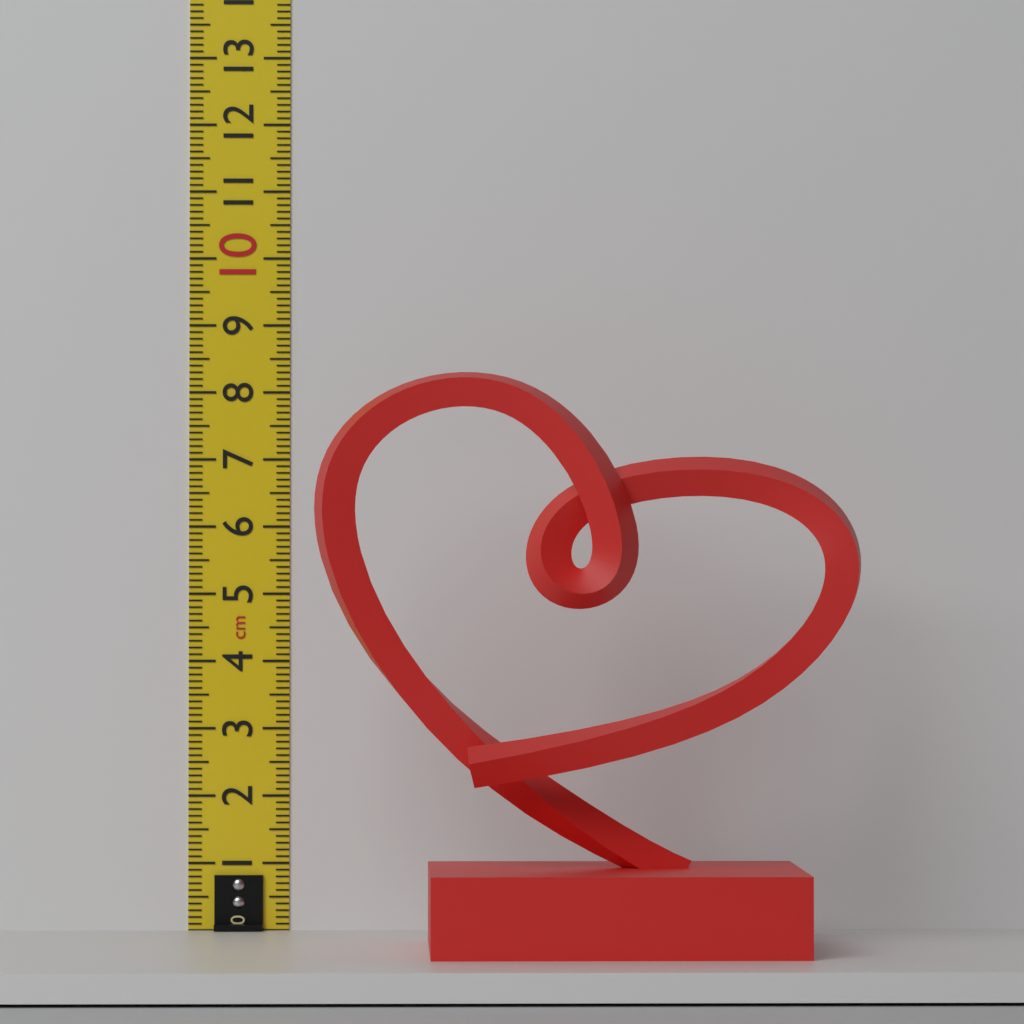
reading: 8.1 cm
